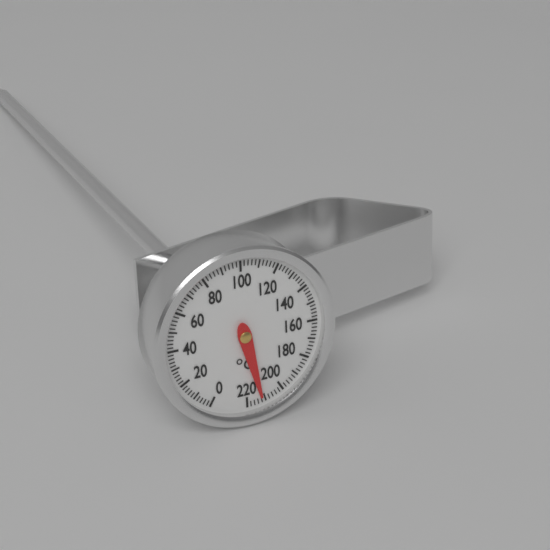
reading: 212 °C
